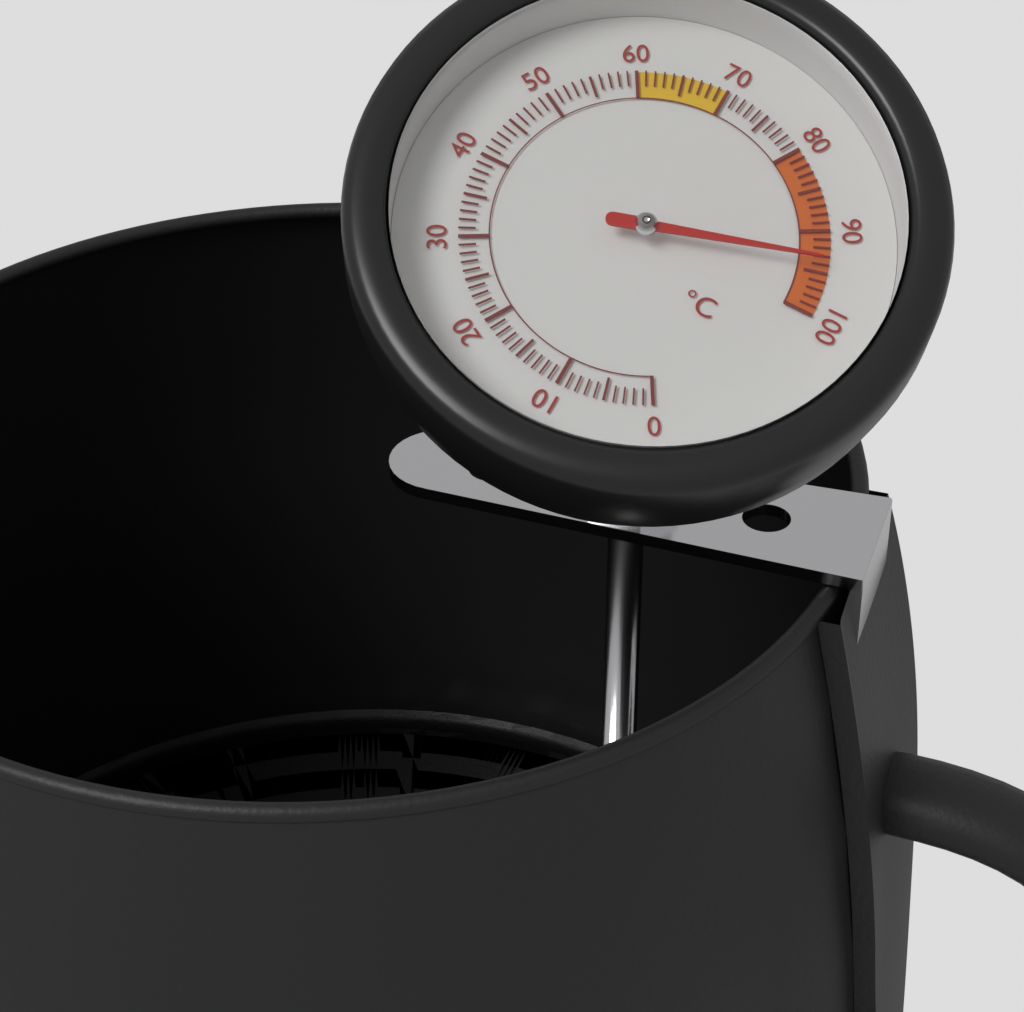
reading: 94 °C
